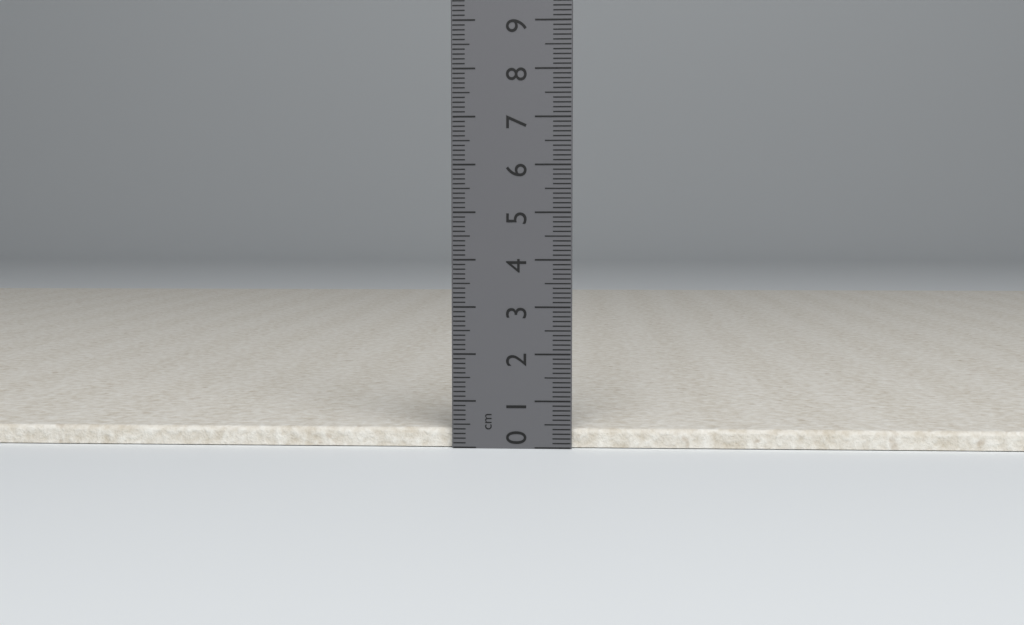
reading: 0.4 cm
